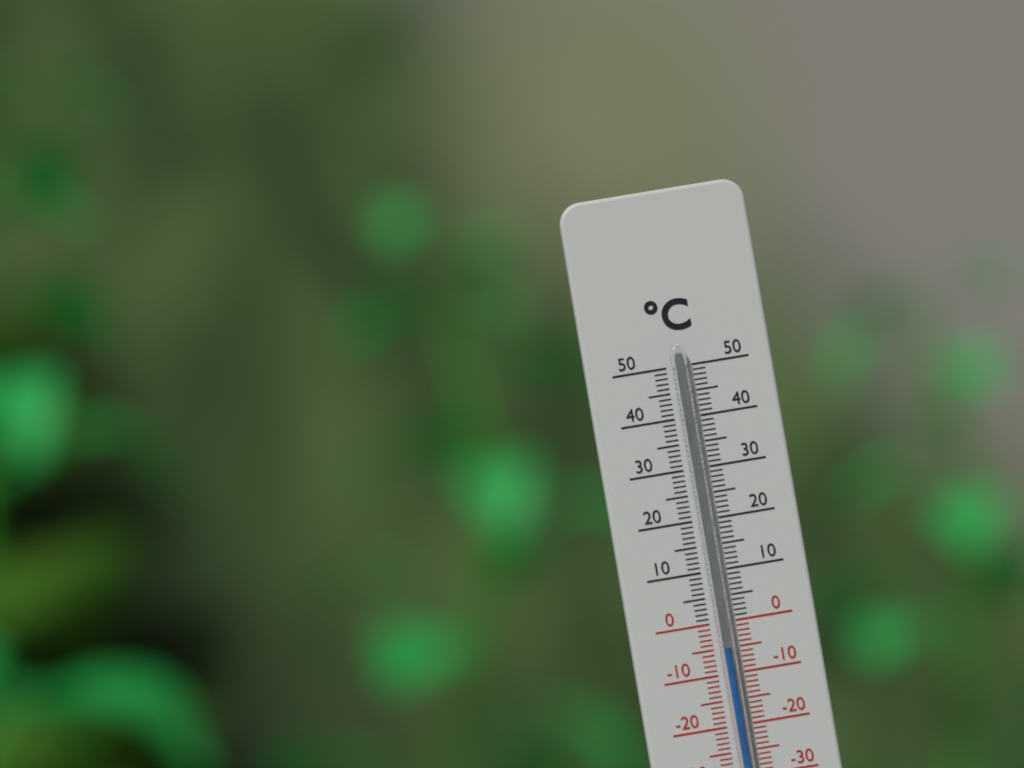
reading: -5 °C
